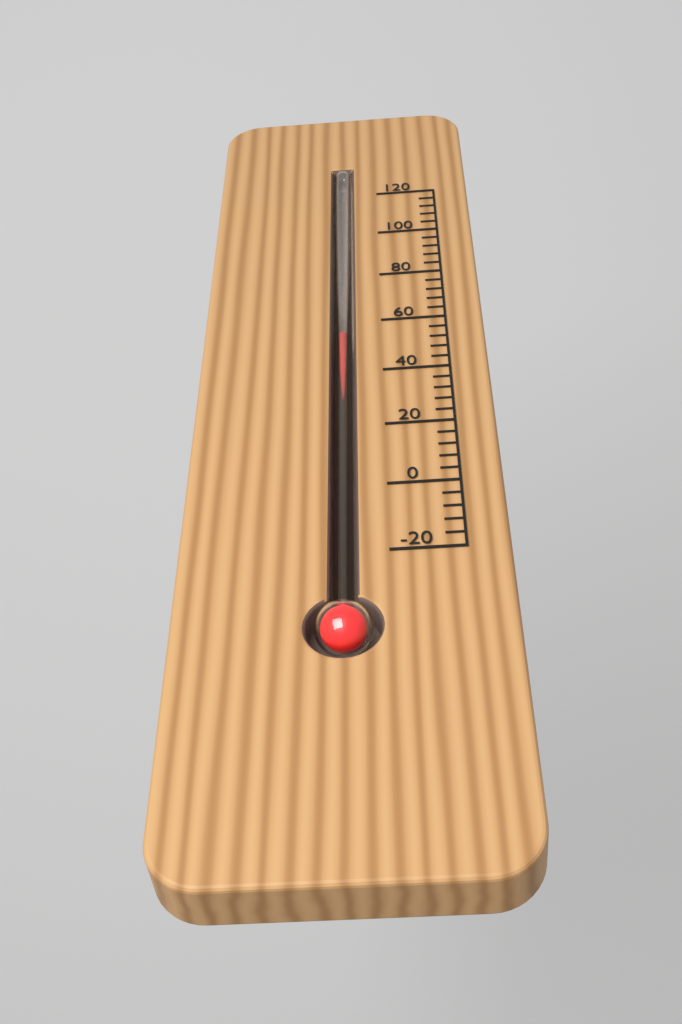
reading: 56 (no unit)
